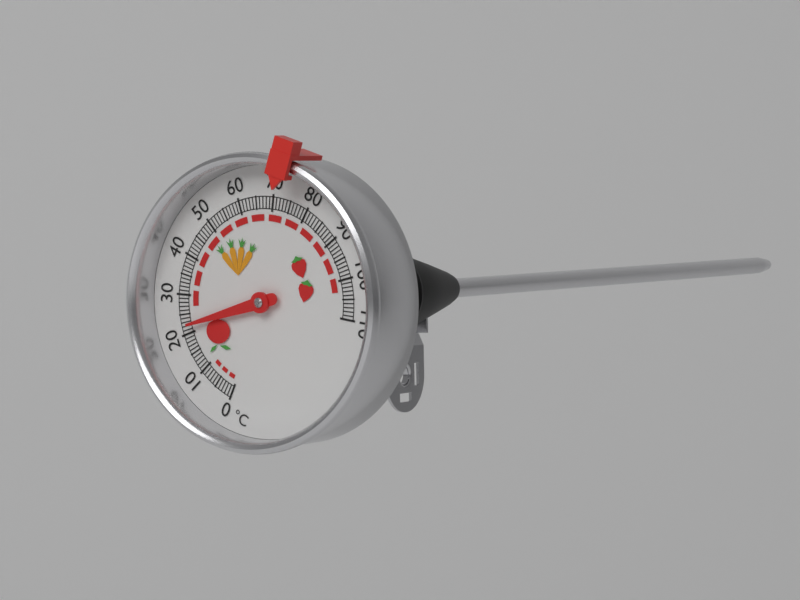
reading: 22 °C
